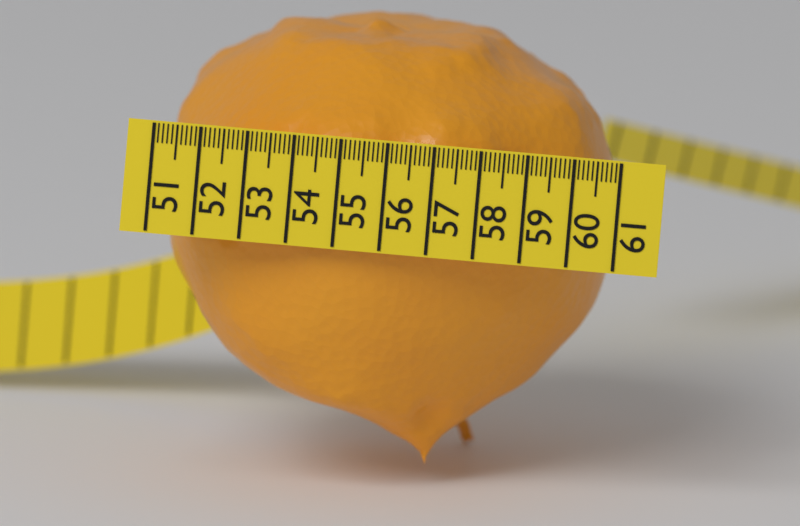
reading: 60.6 (no unit)
